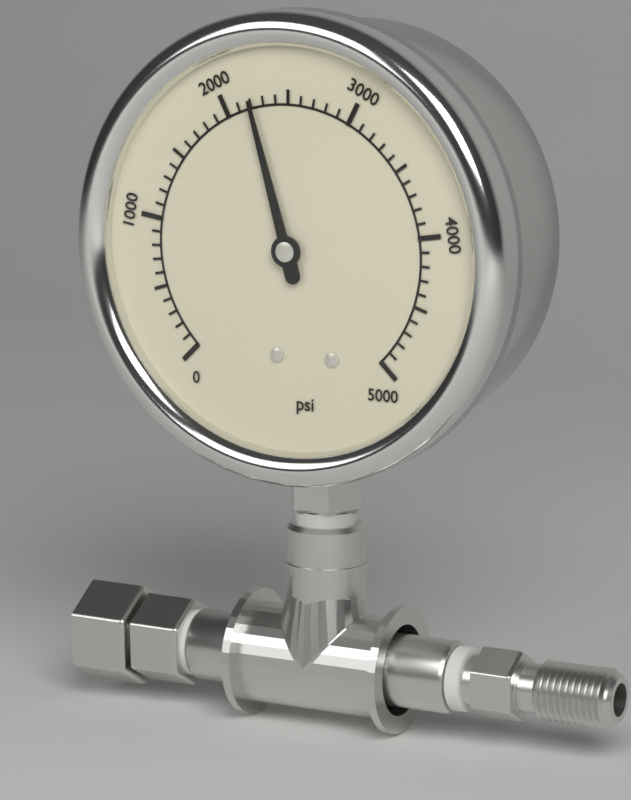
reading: 2200 psi
